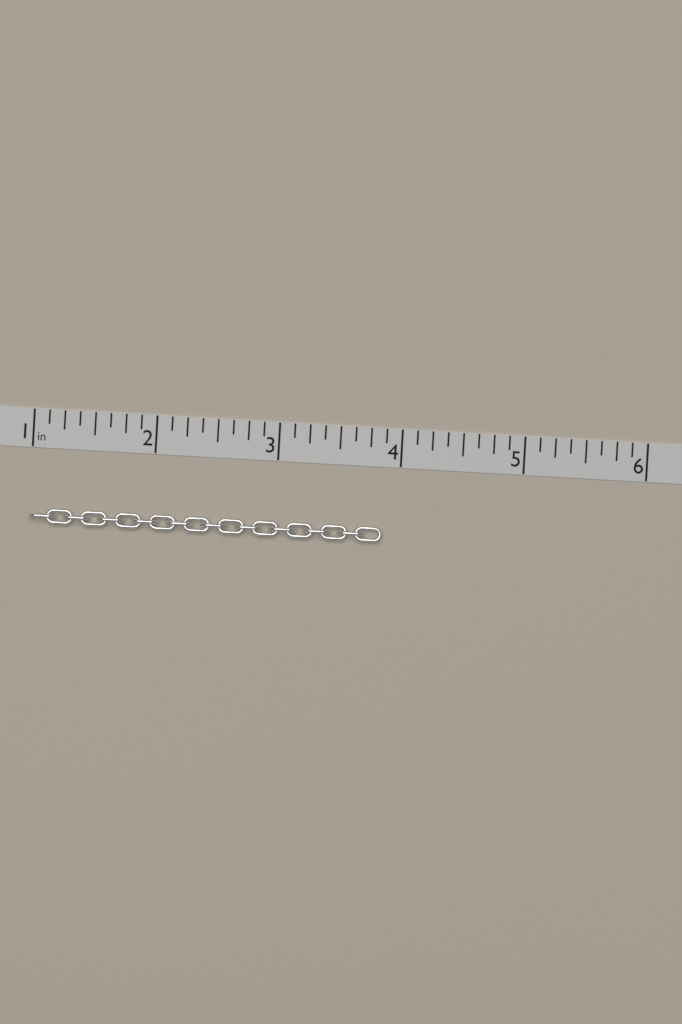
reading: 3.875 in
